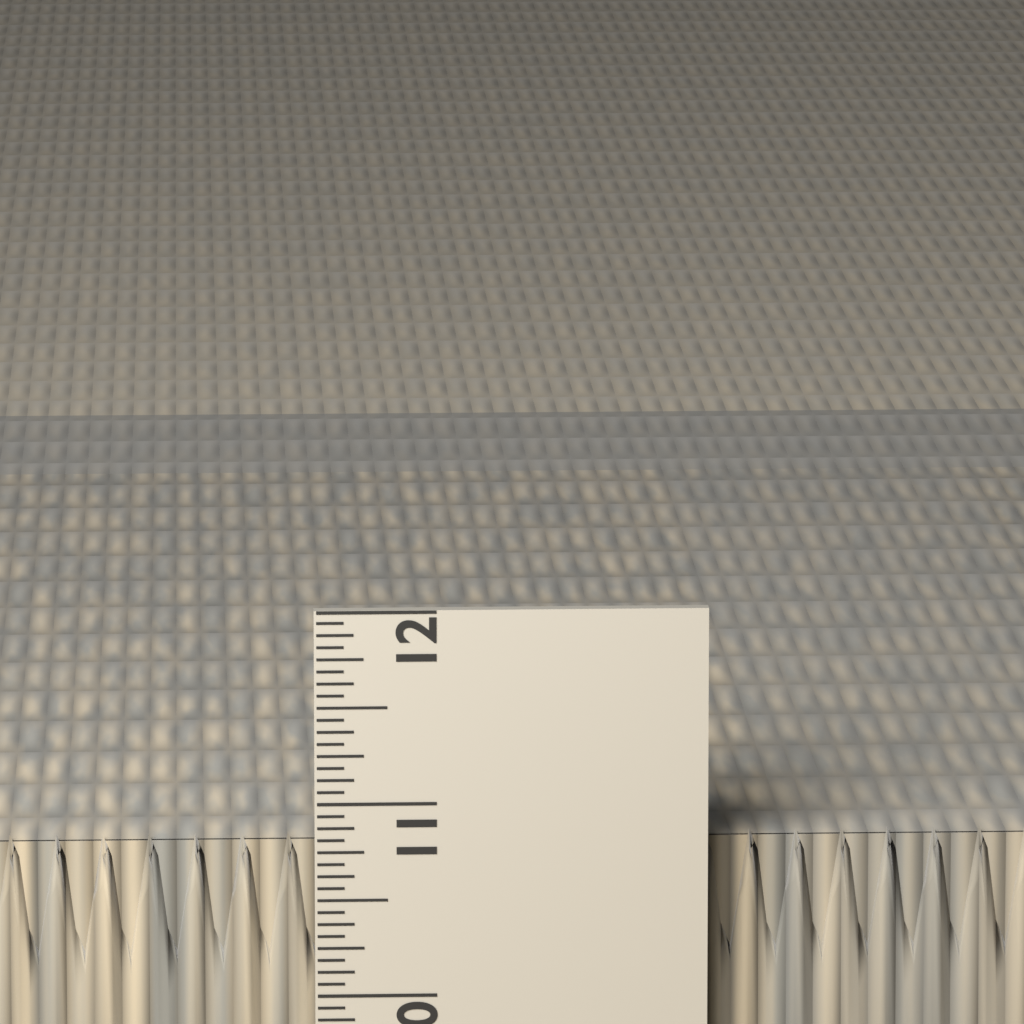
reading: 10.8125 in
